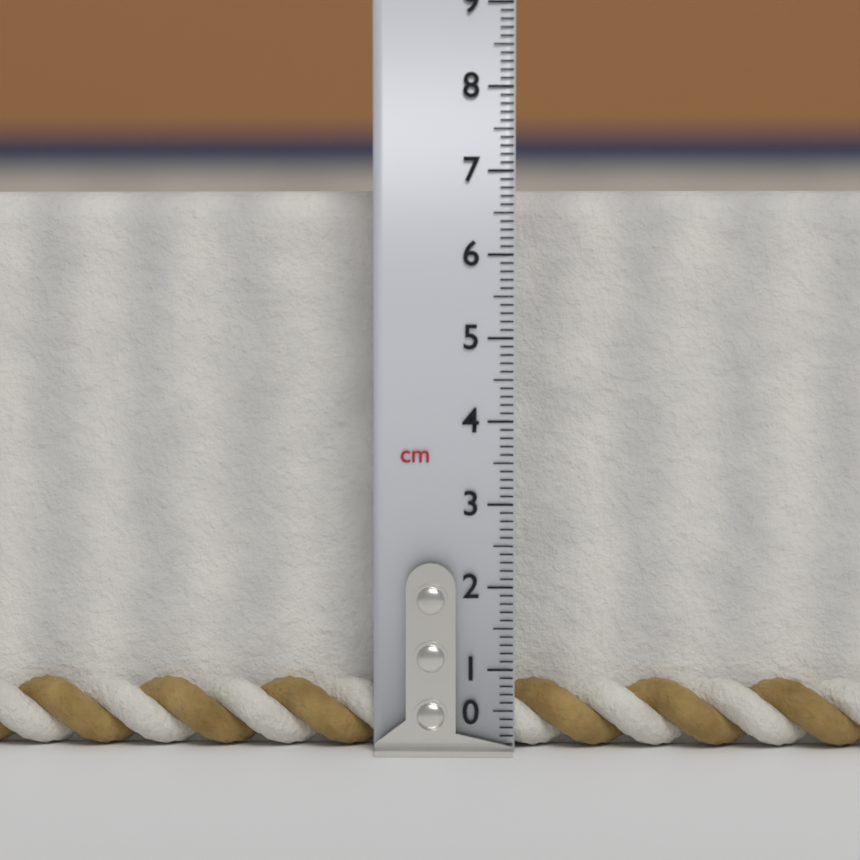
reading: 6.8 cm
